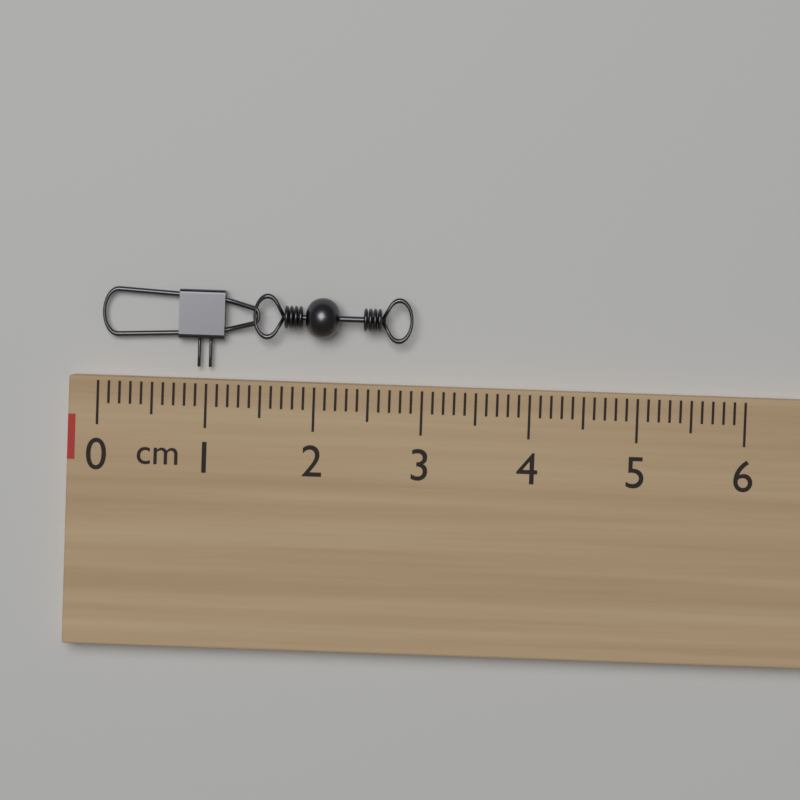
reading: 2.9 cm
